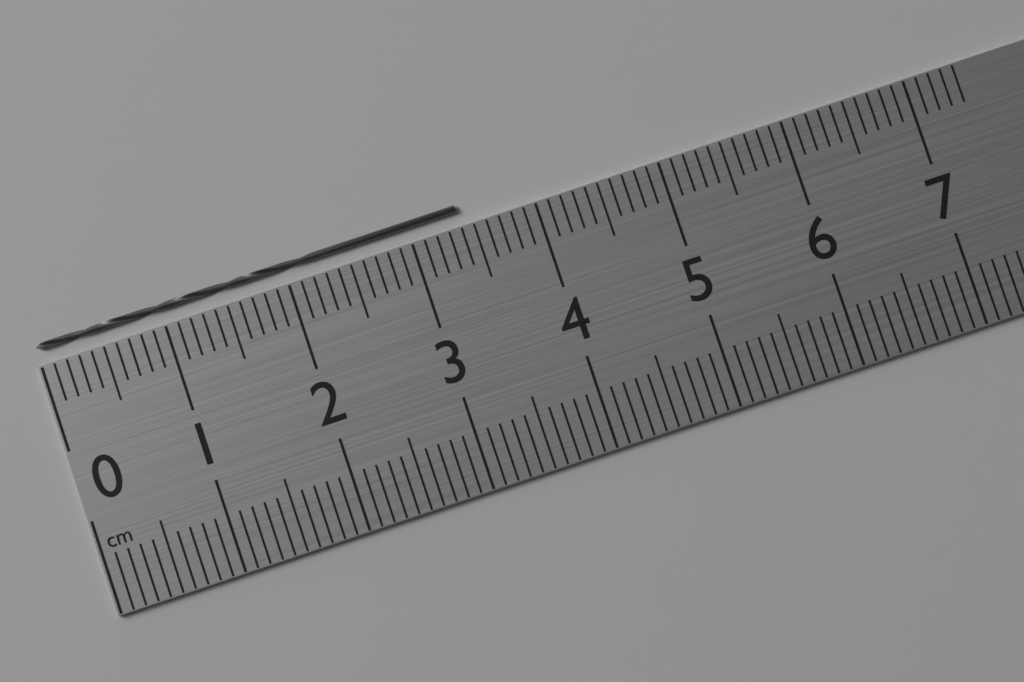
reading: 3.4 cm
